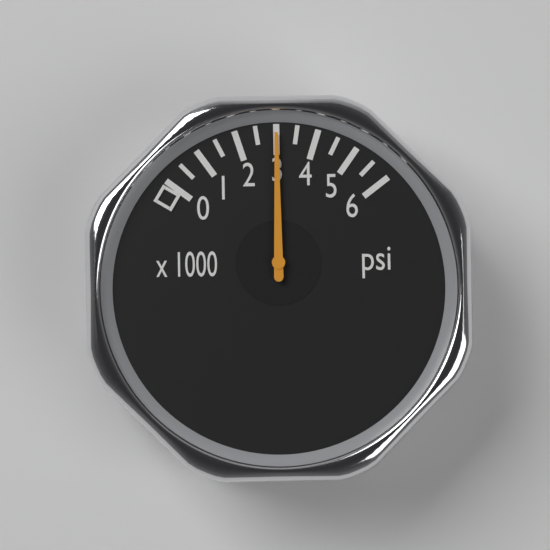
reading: 3000 psi
